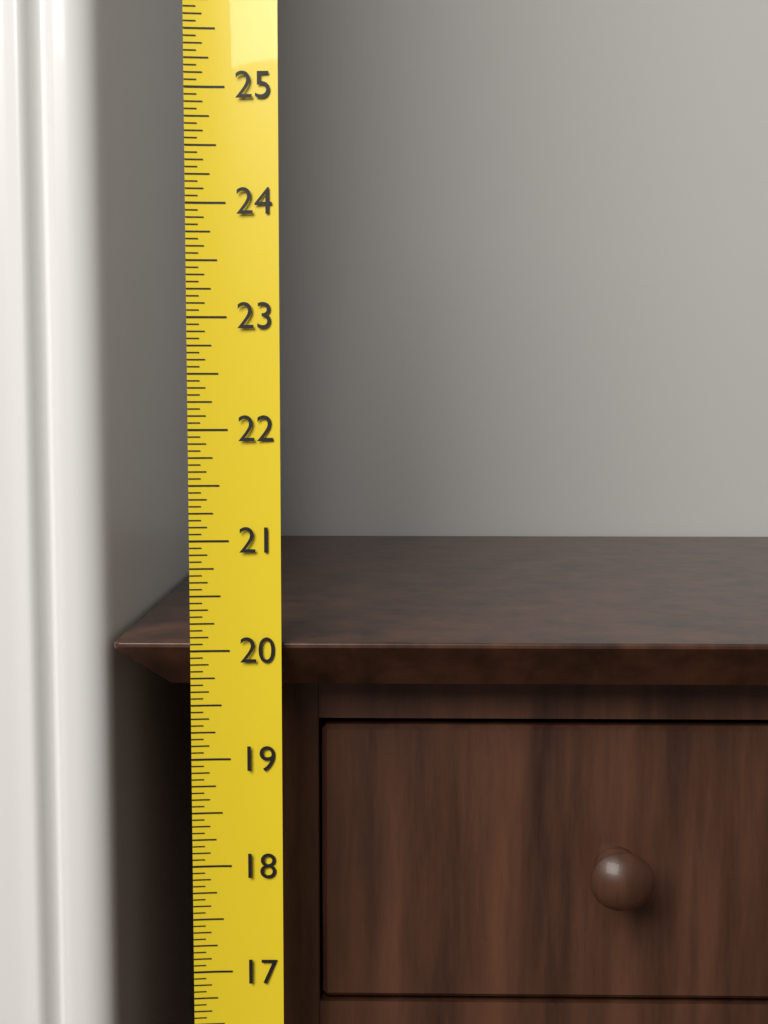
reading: 20.0625 (no unit)
